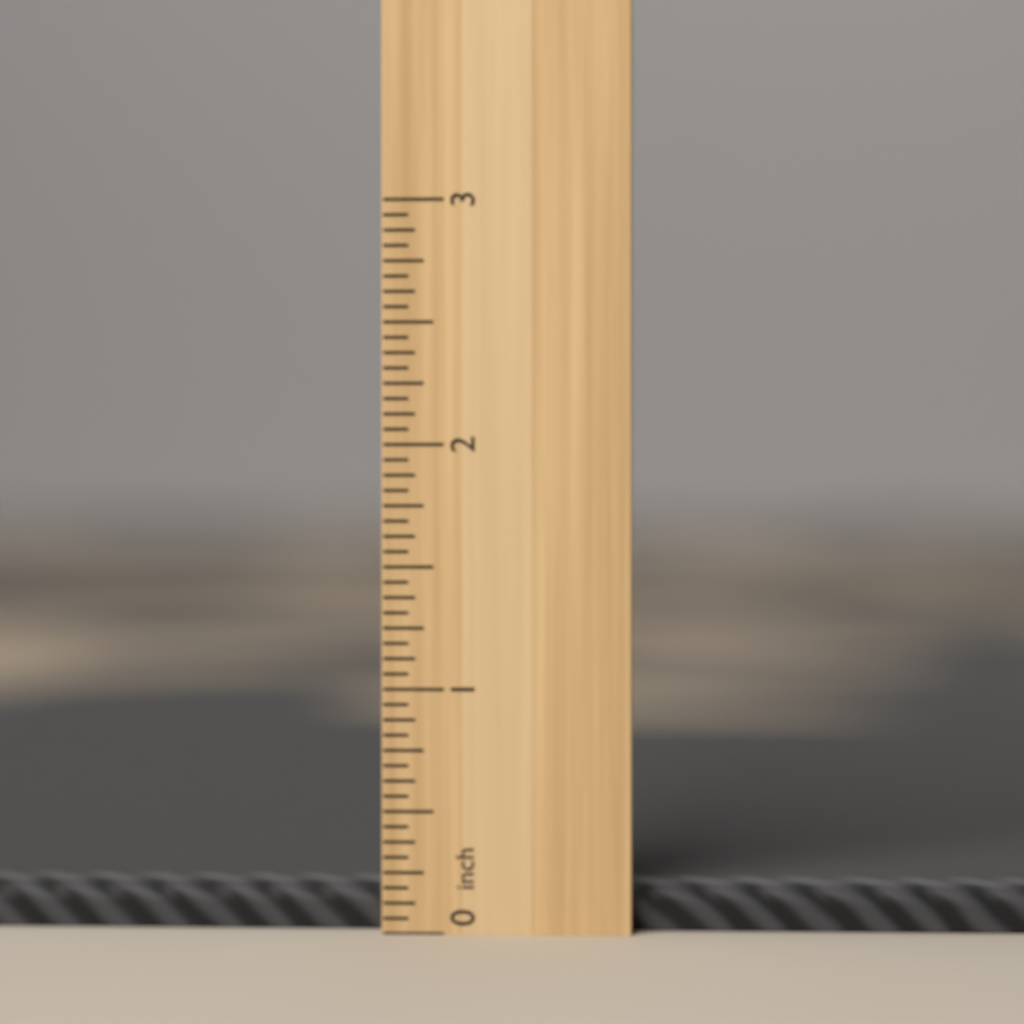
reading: 0.1875 inch
